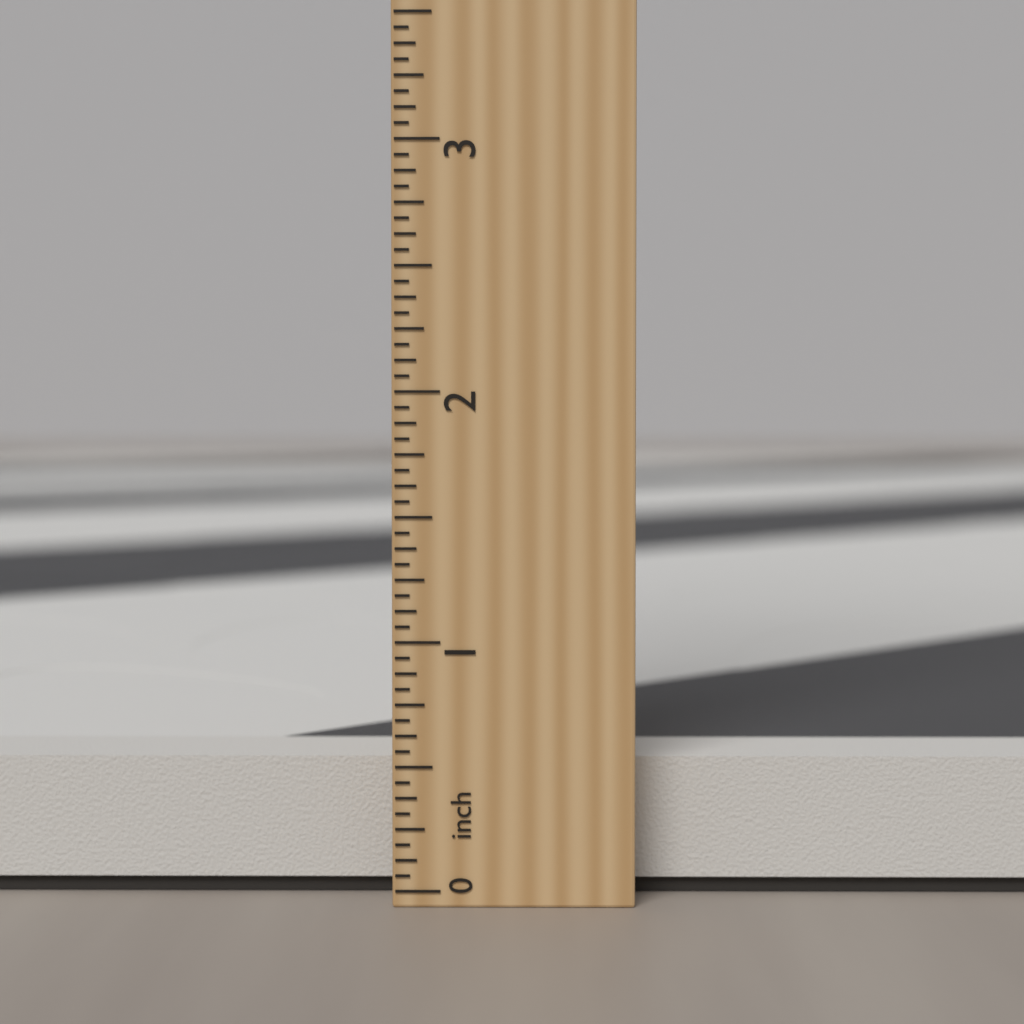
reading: 0.5000 inch
